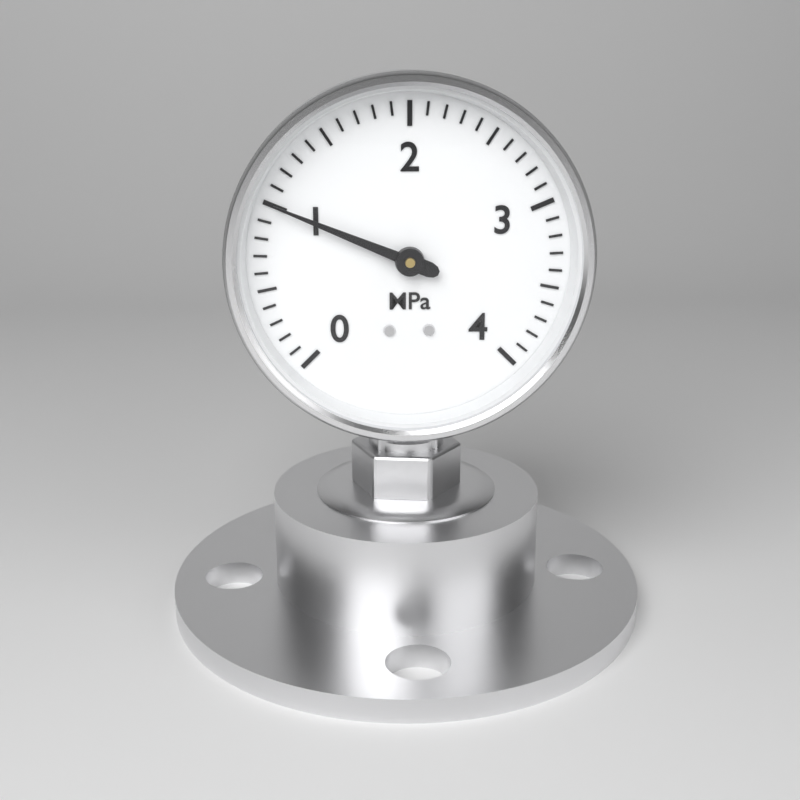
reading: 1.0 MPa
